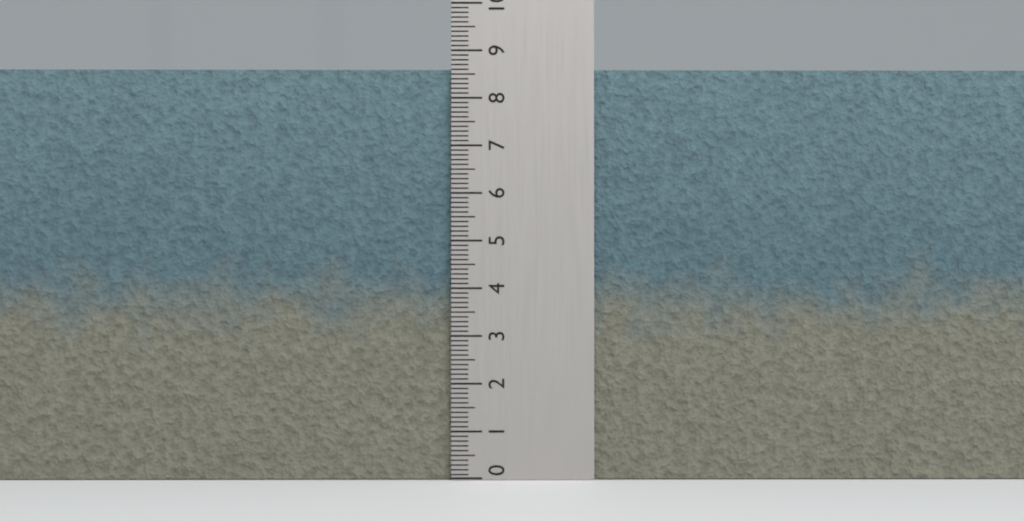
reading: 8.6 (no unit)
